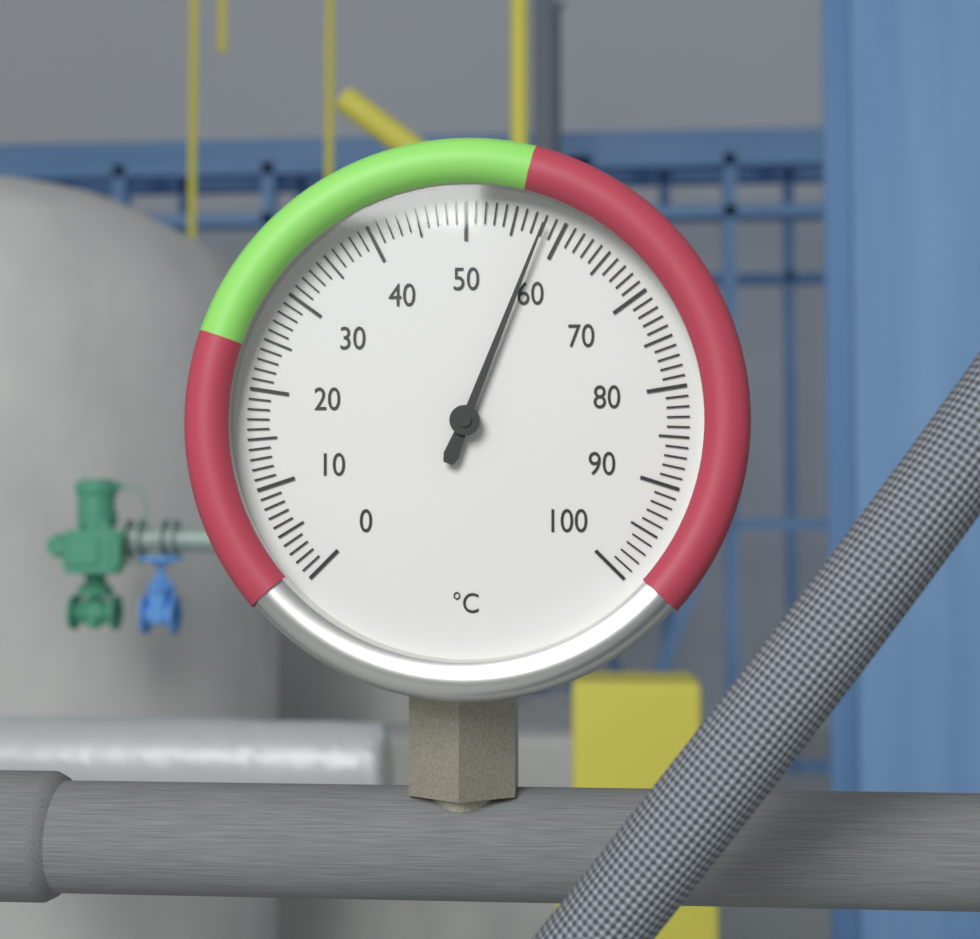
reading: 58 °C
